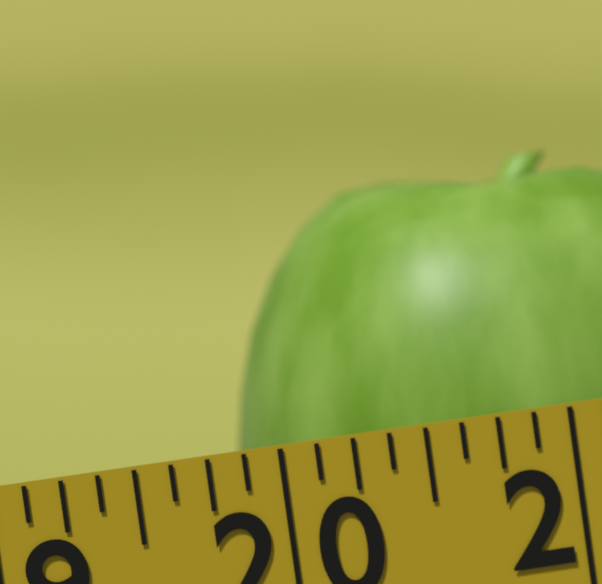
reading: 19.875 (no unit)
